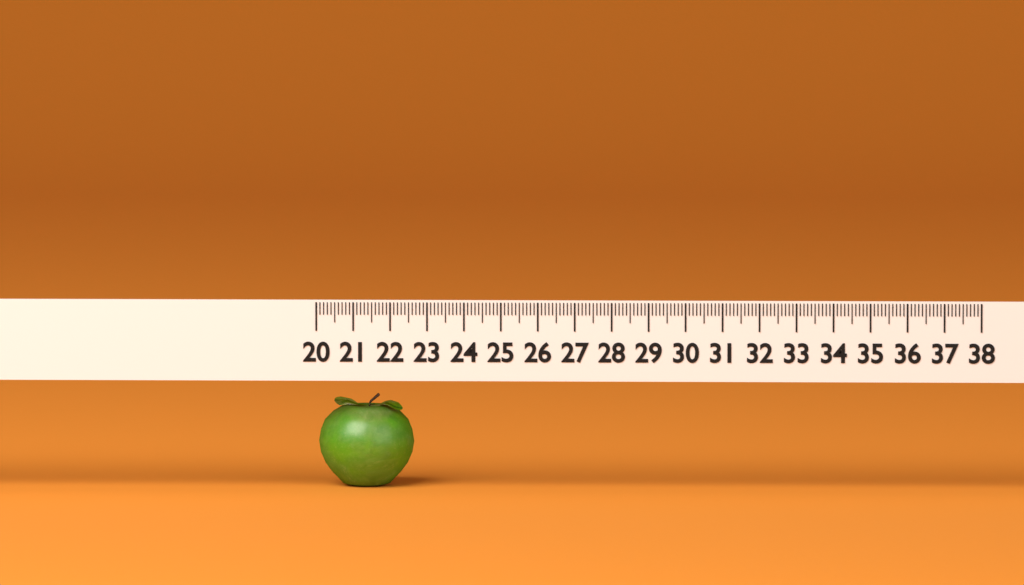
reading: 22.6 (no unit)
